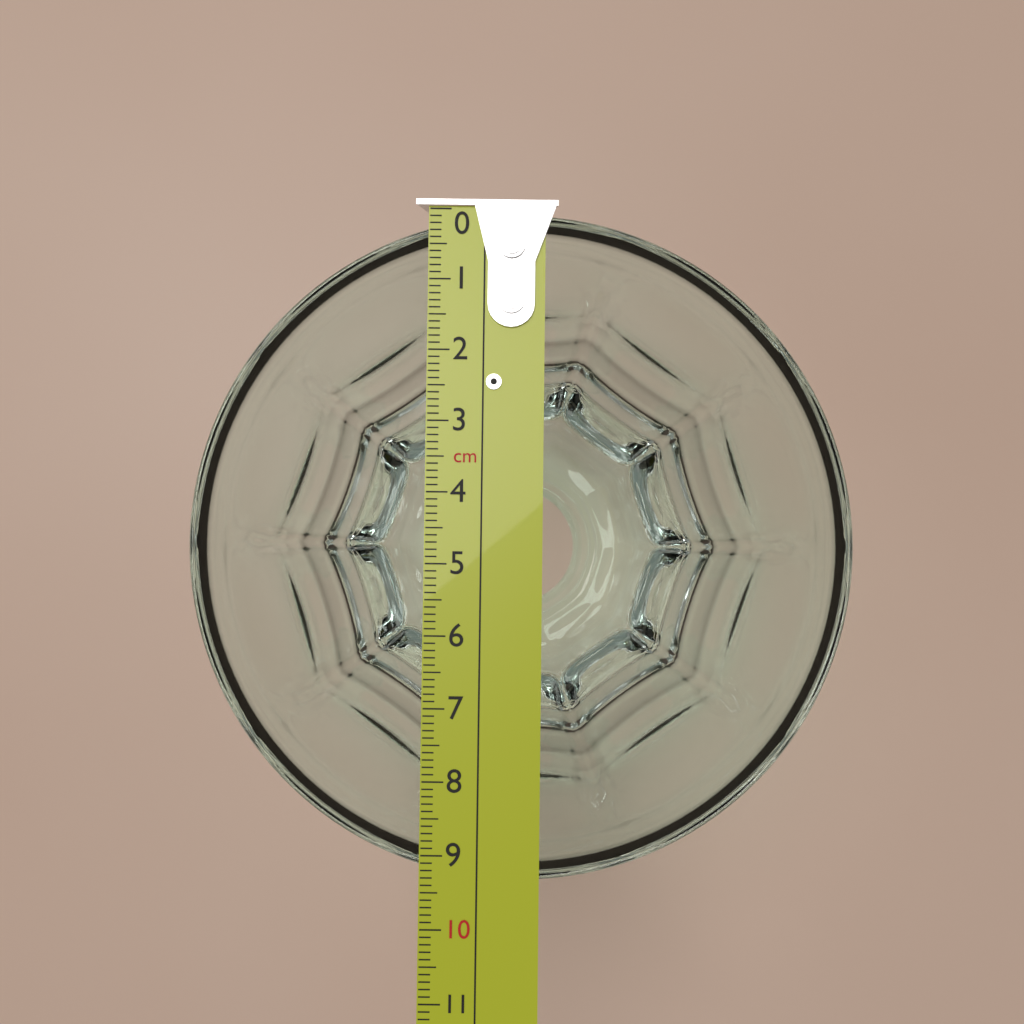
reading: 9.4 cm
